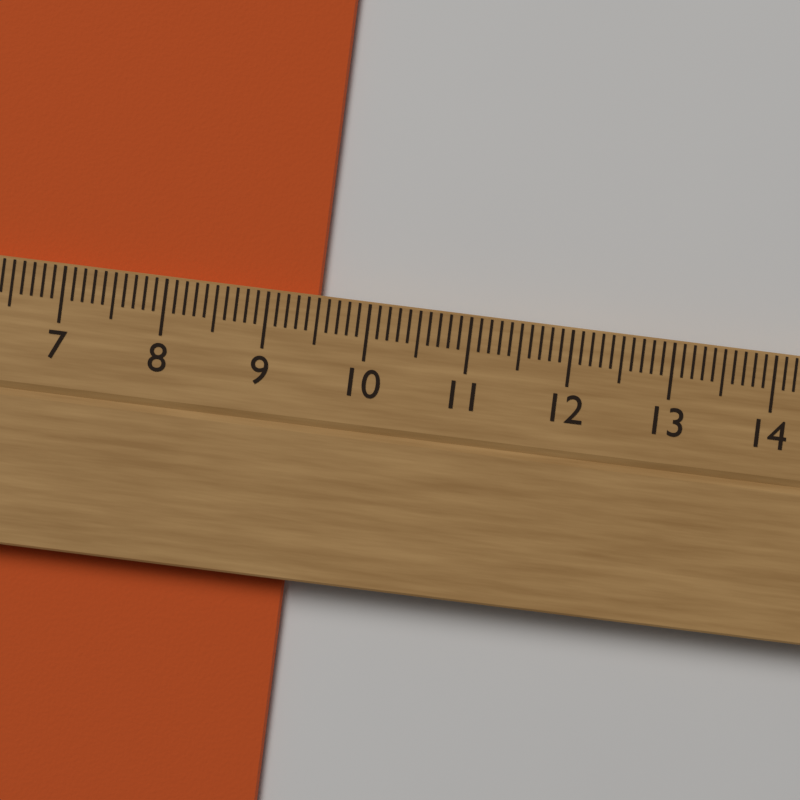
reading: 9.5 cm
